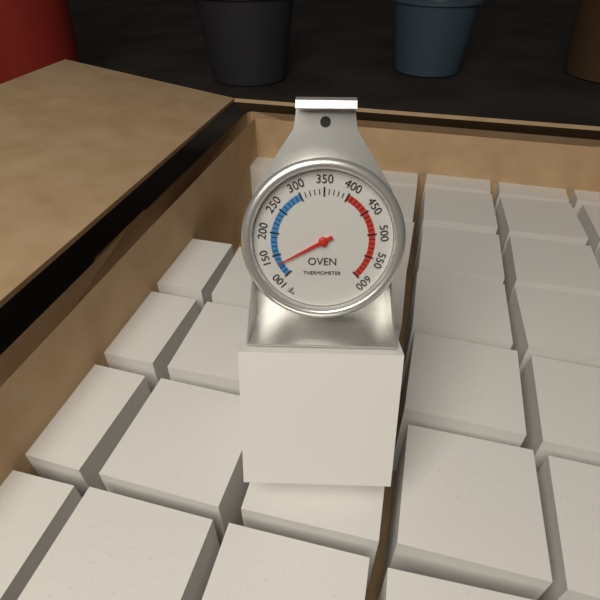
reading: 130 °F
